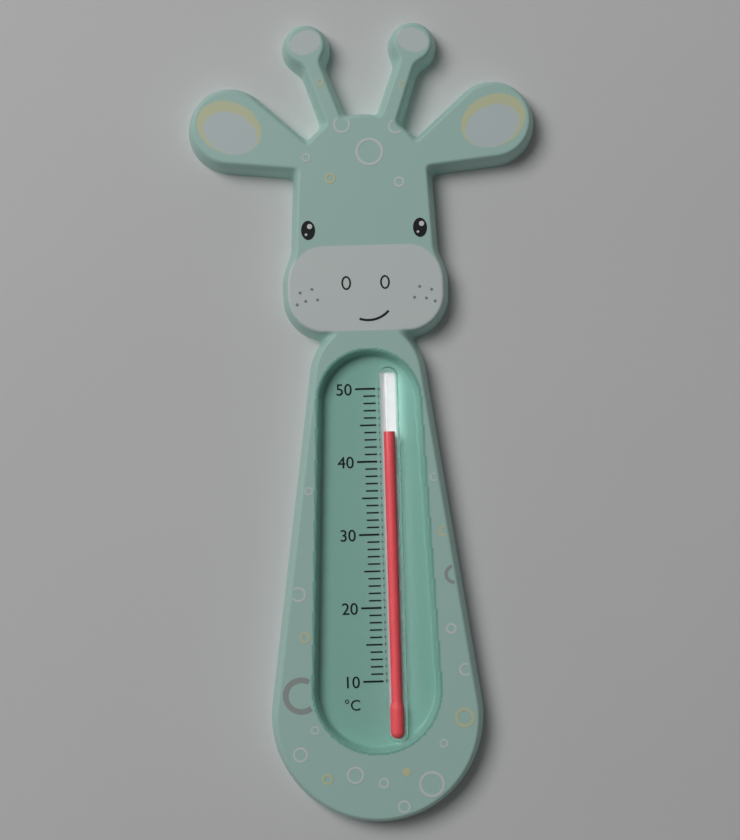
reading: 44 °C
